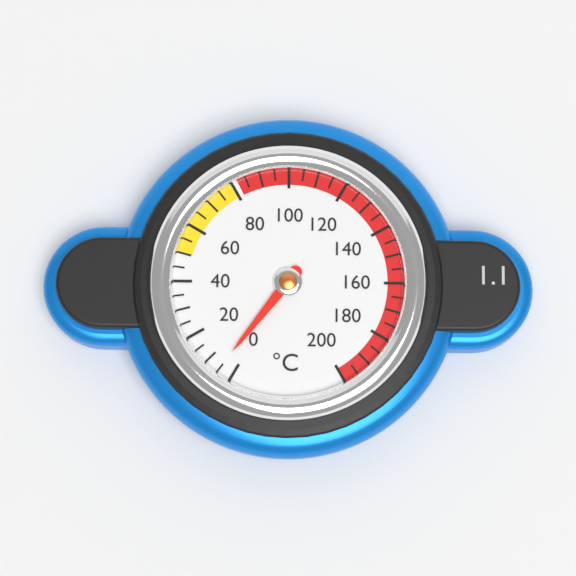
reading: 5 °C
